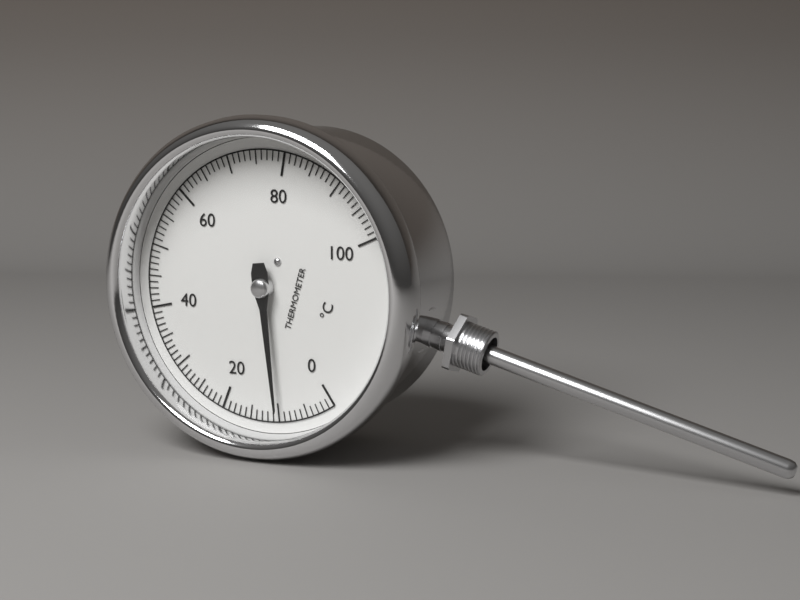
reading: 10 °C
